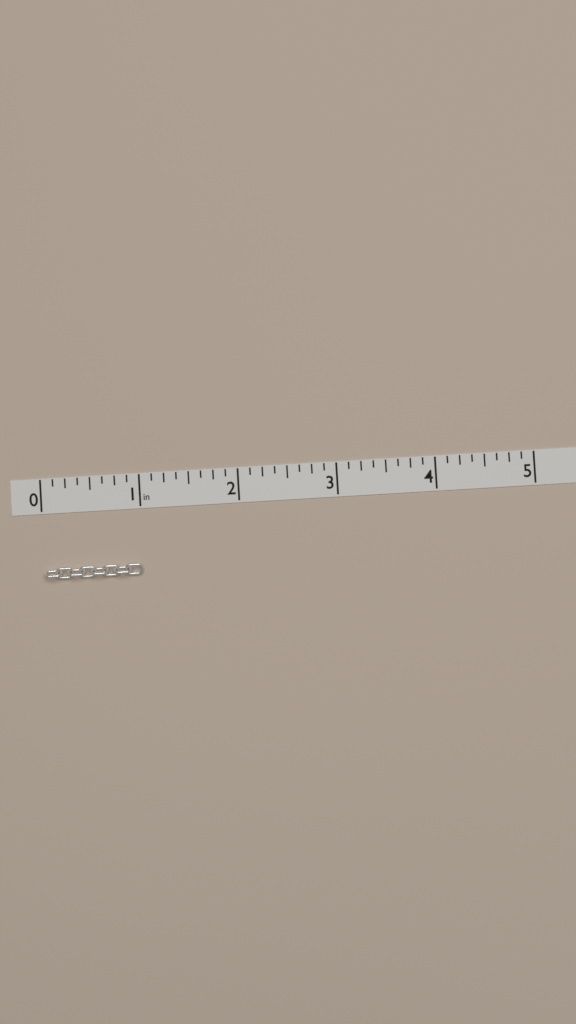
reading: 1.000 in
